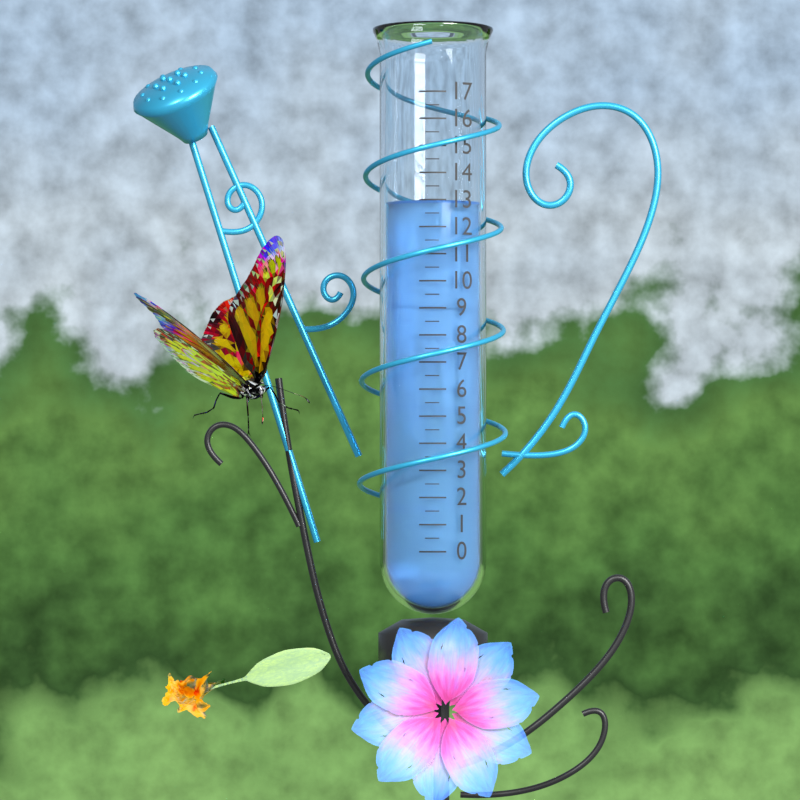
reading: 13.0 (no unit)
